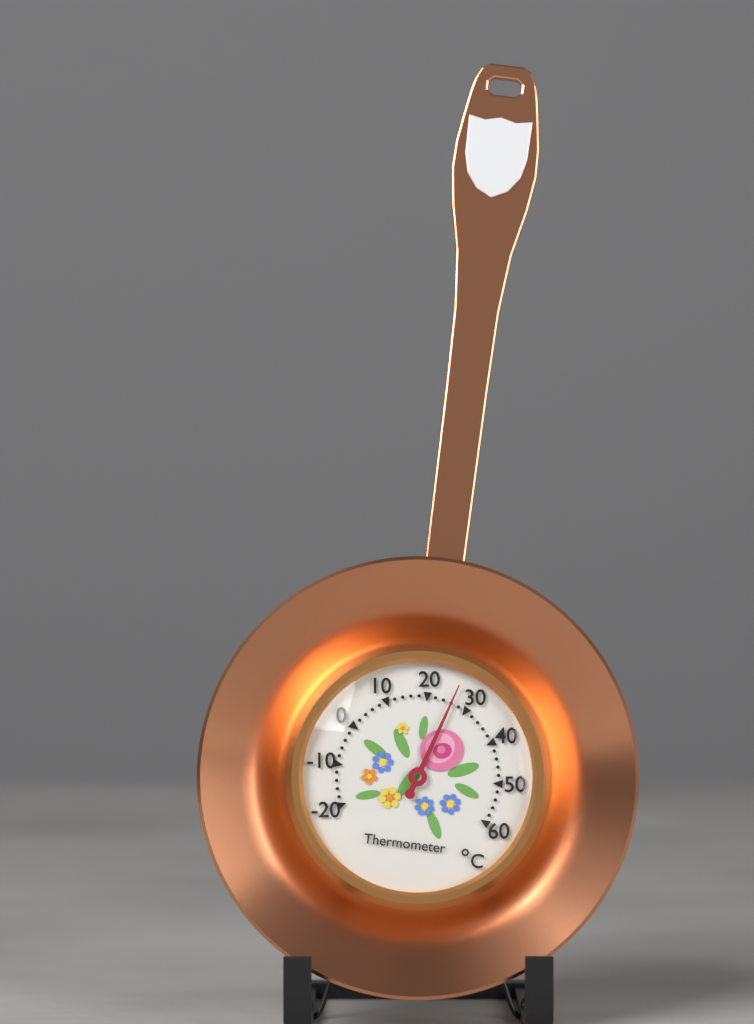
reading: 26 °C
